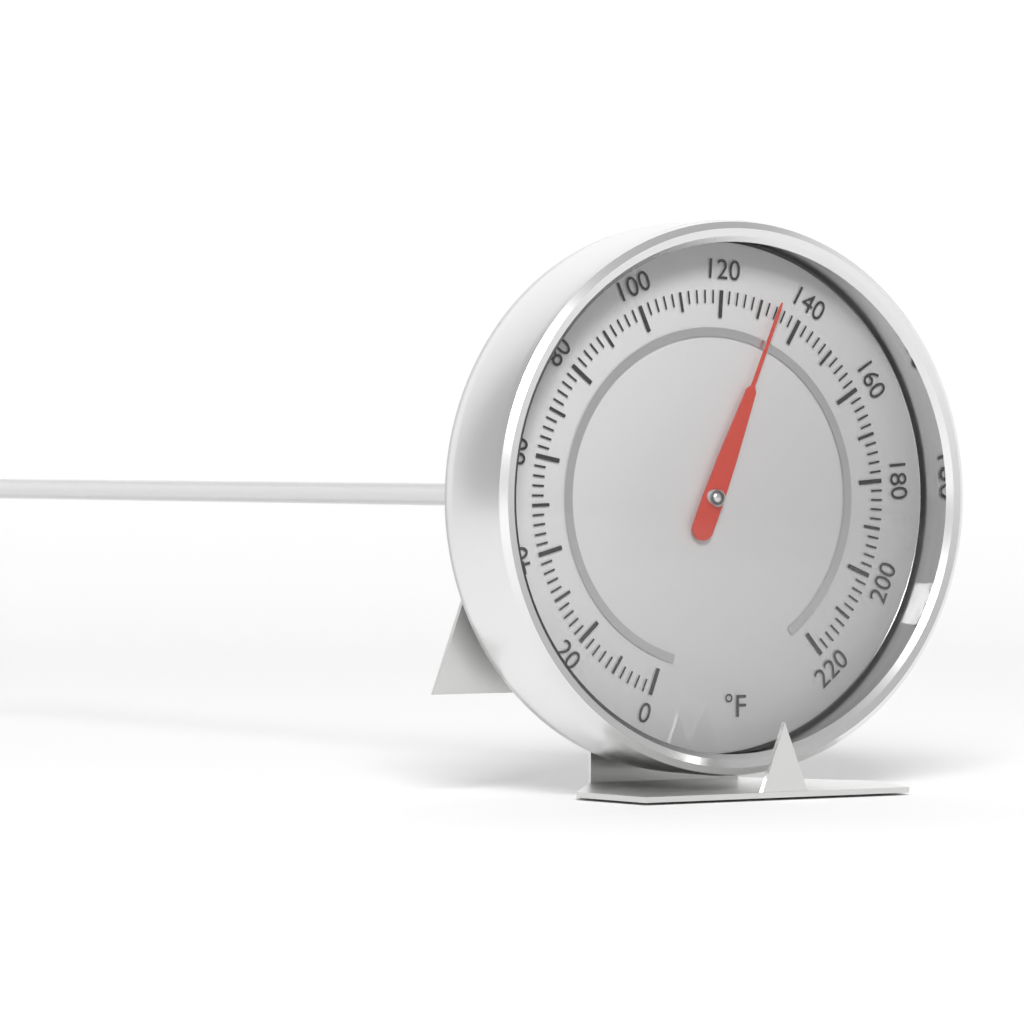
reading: 134 °F
